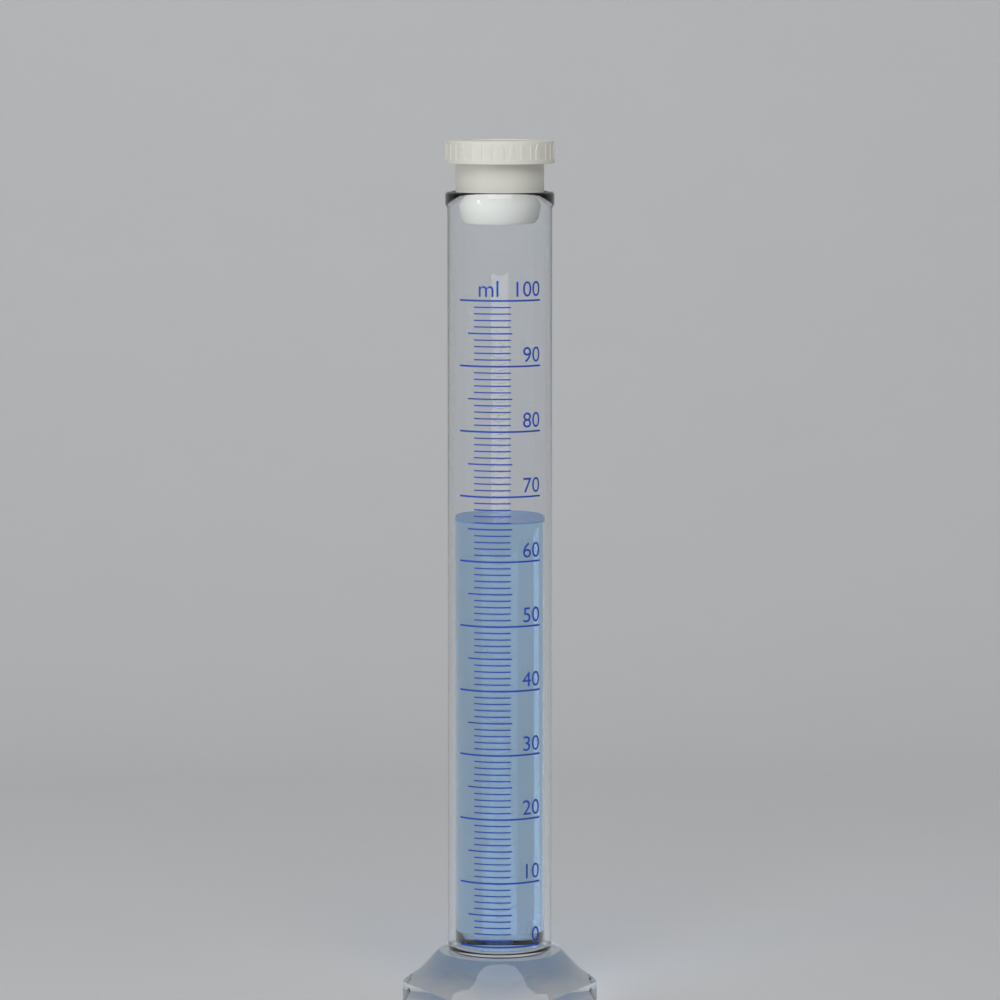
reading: 66 ml
